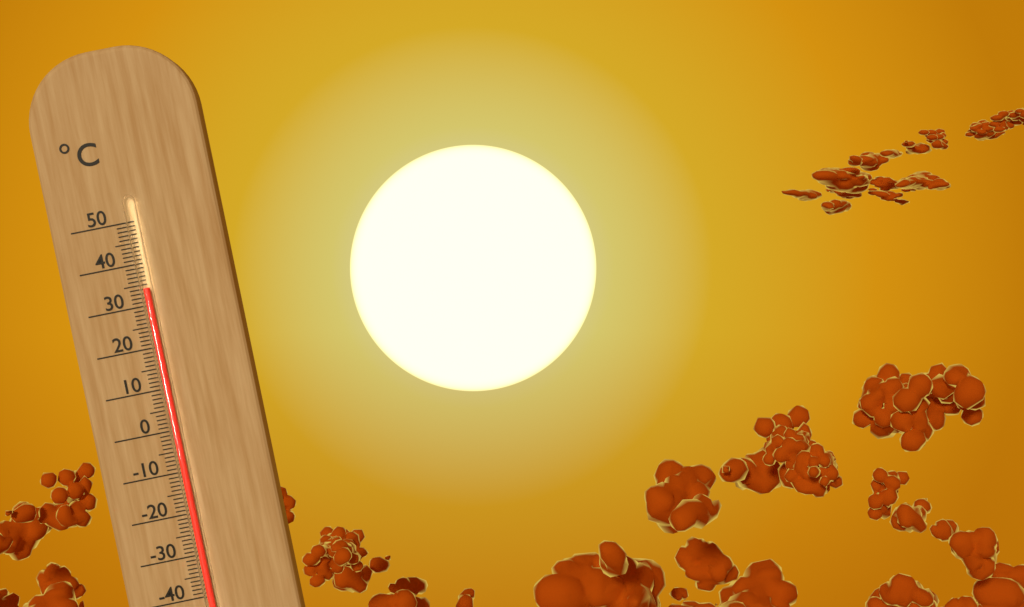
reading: 34 °C
